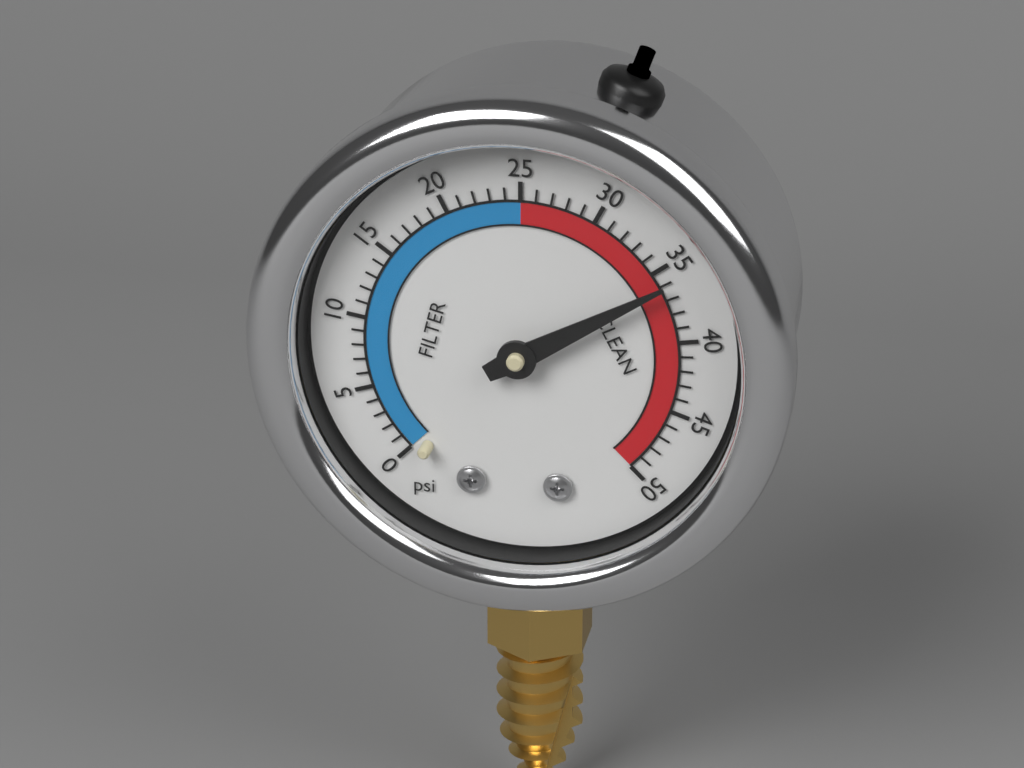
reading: 36 psi
